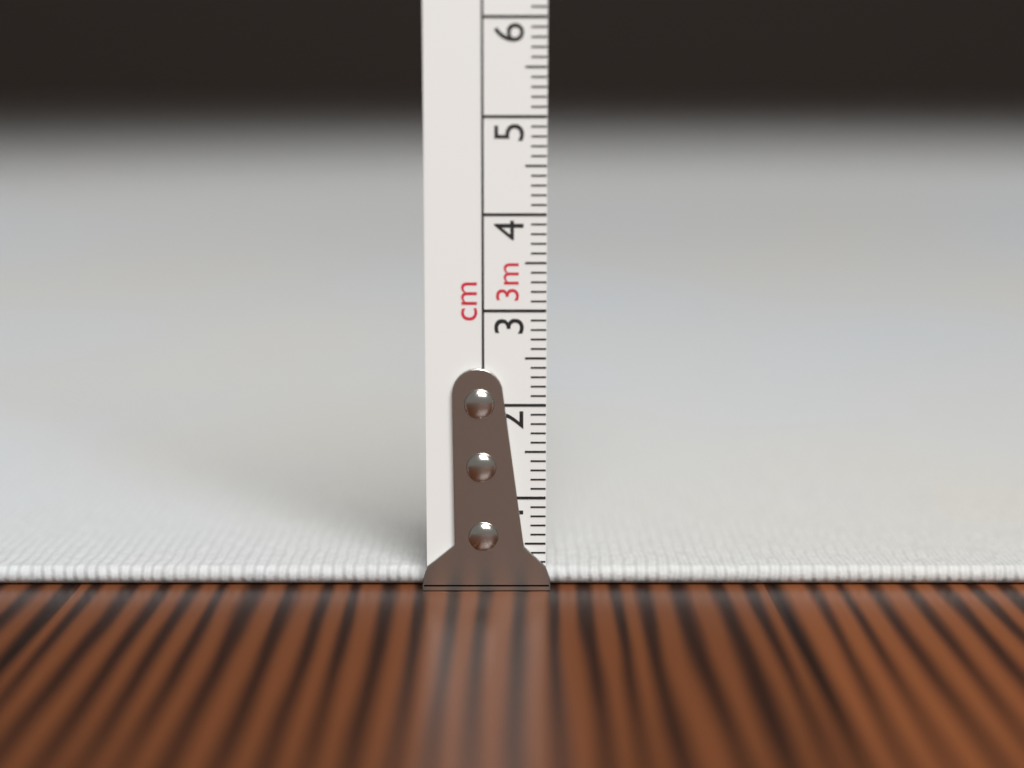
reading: 0.2 cm
